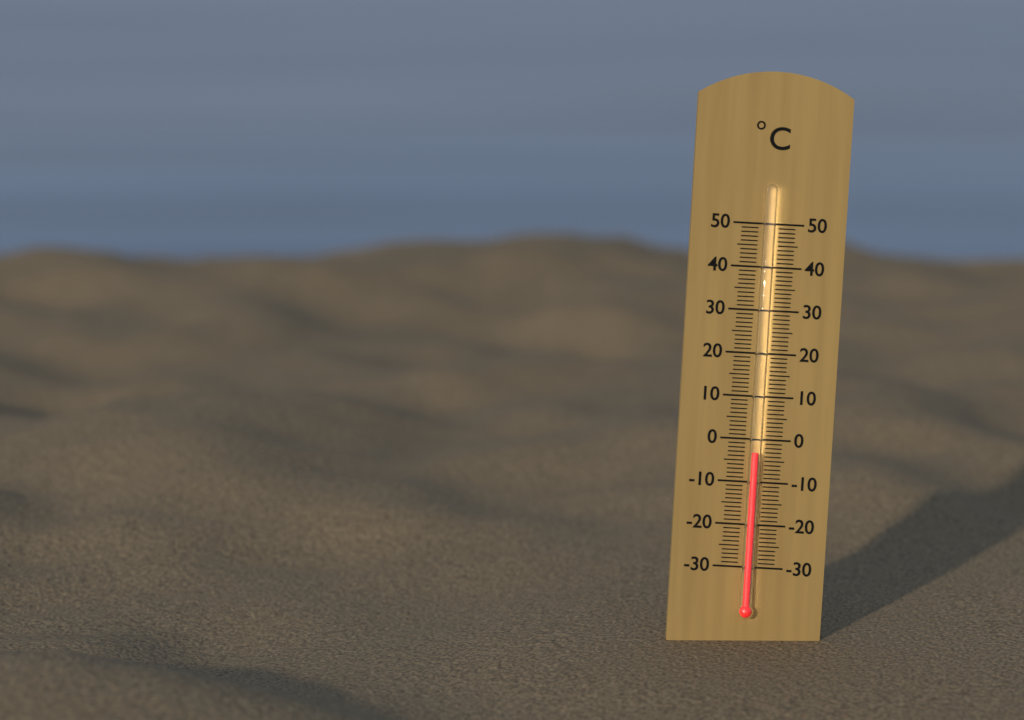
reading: -3 °C
